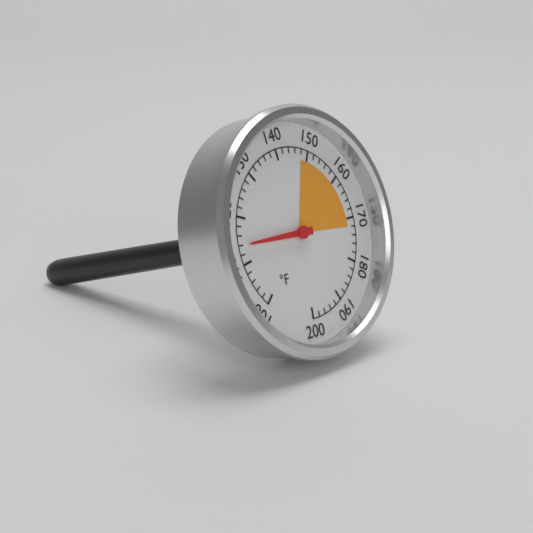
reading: 114 °F
